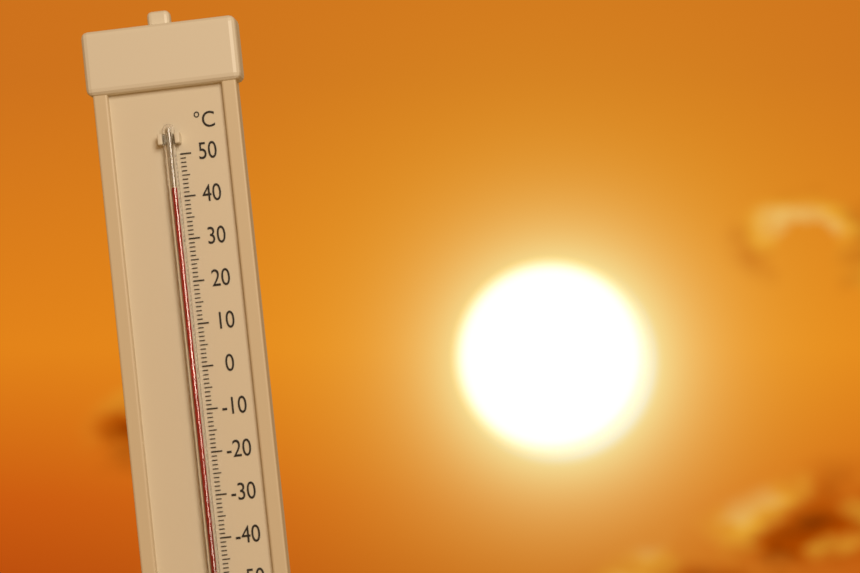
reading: 42 °C
